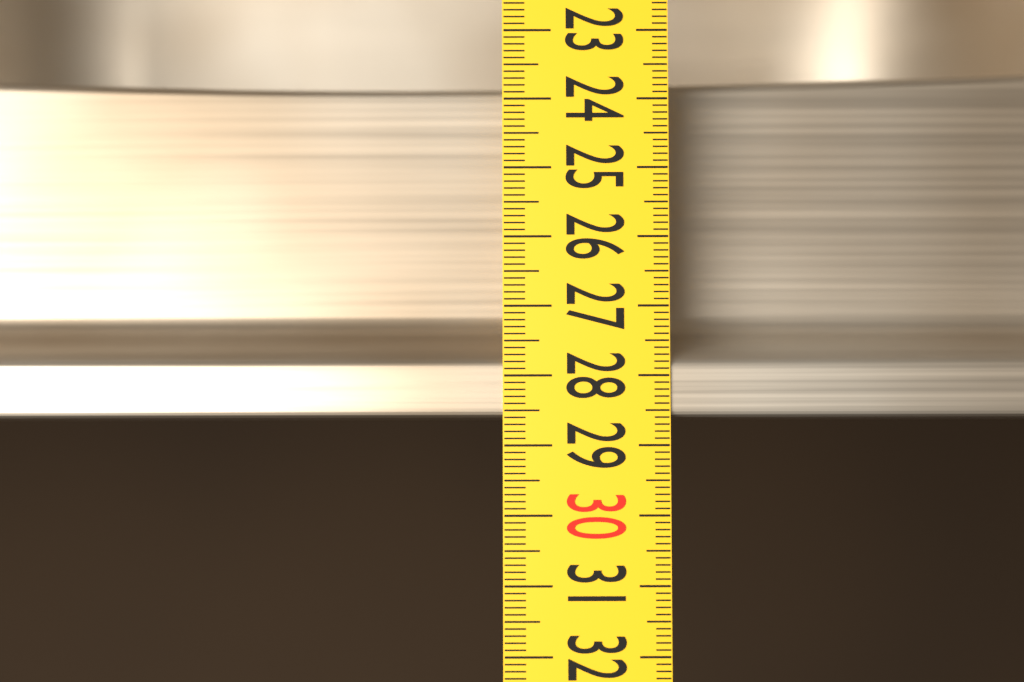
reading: 28.6 (no unit)
